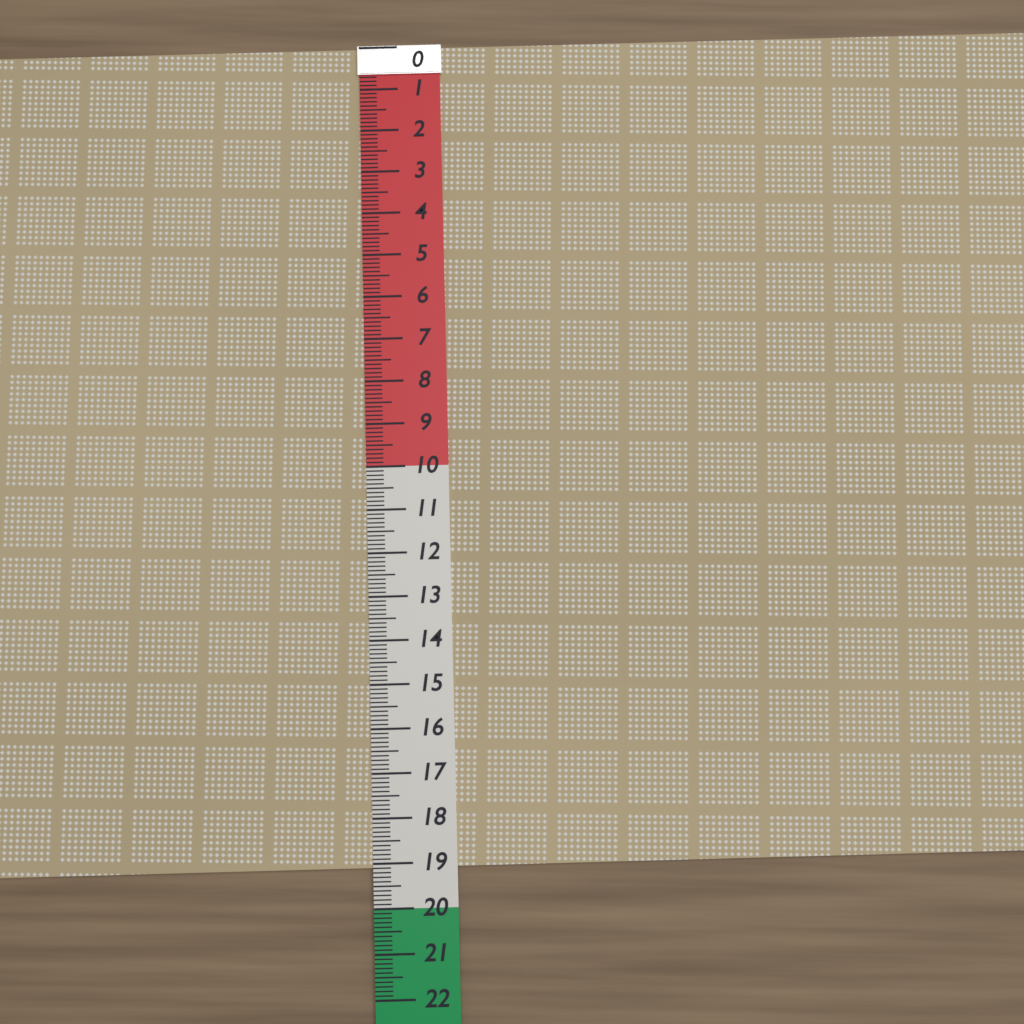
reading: 19.1 (no unit)
